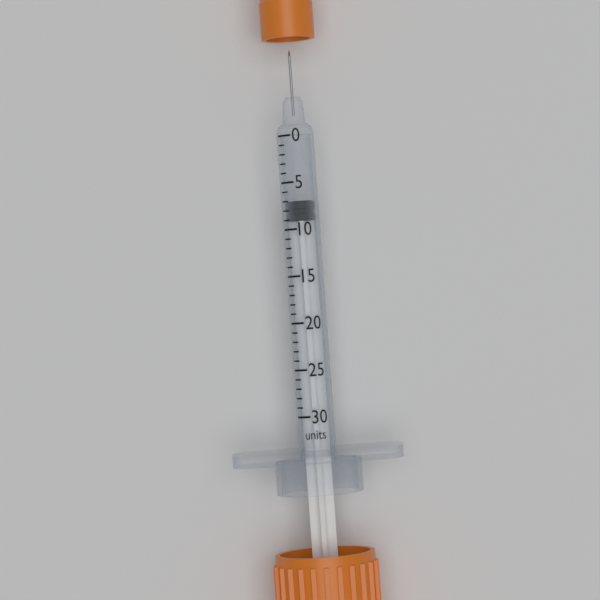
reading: 7 units
